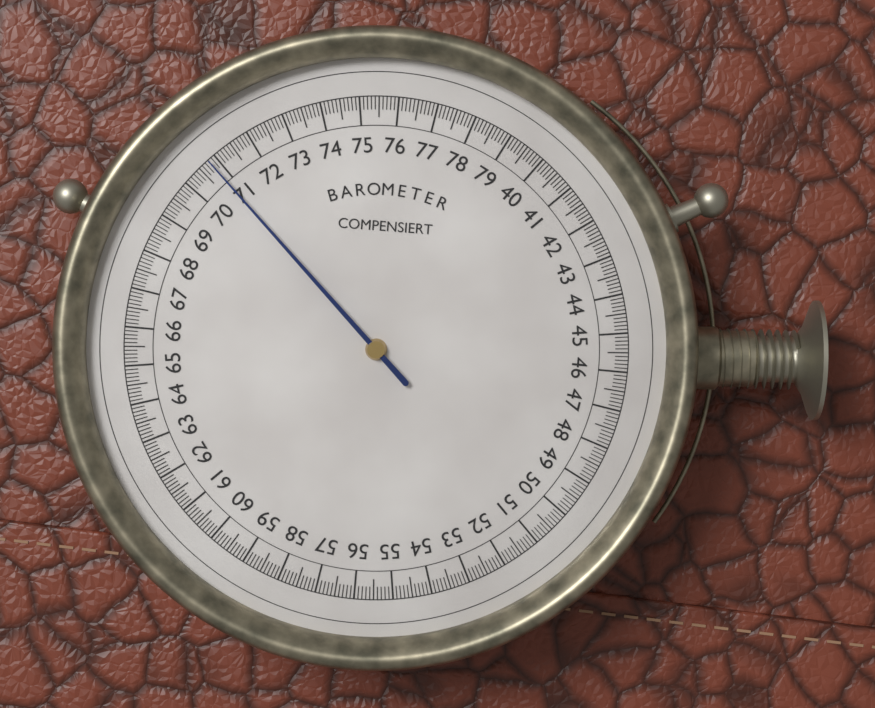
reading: 70.8 (no unit)
